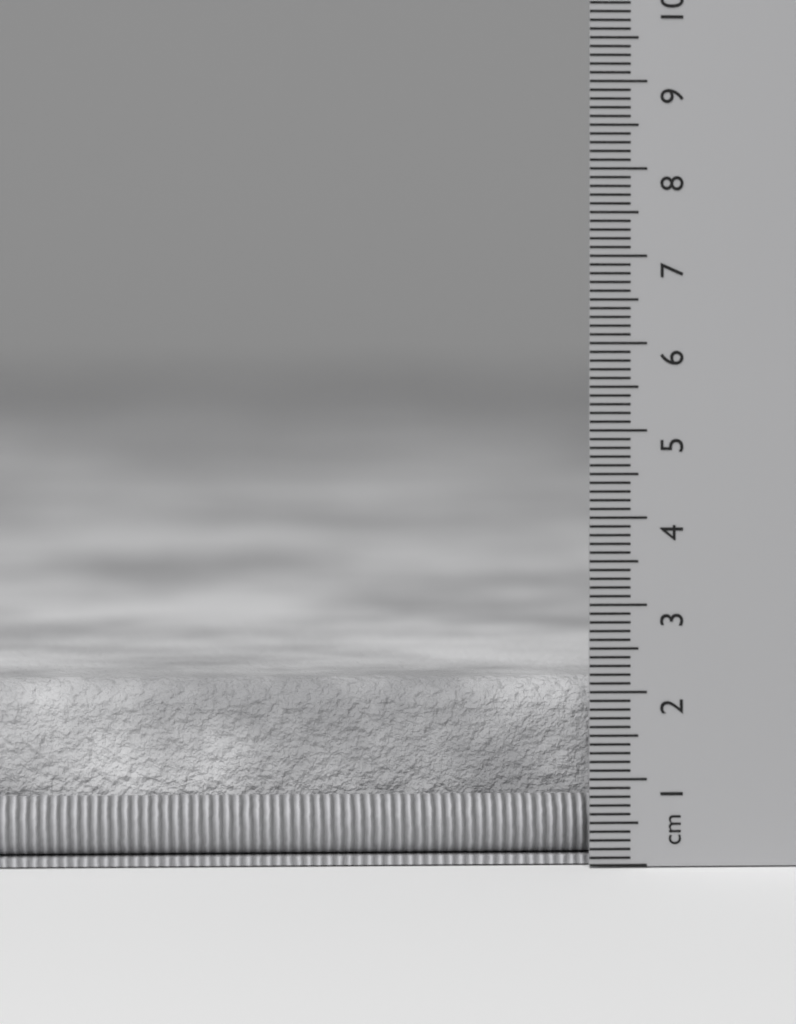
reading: 2.1 cm
